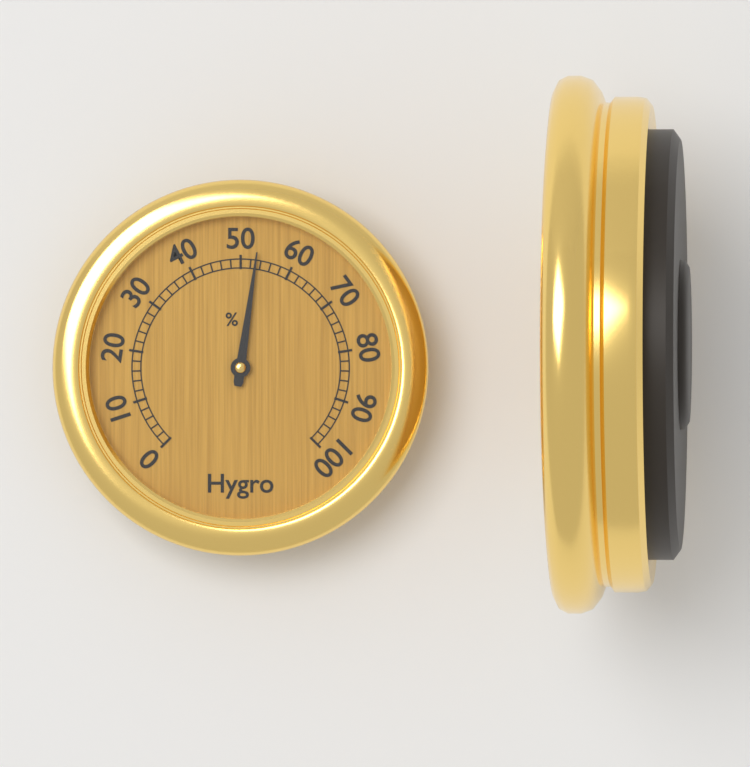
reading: 53 %
